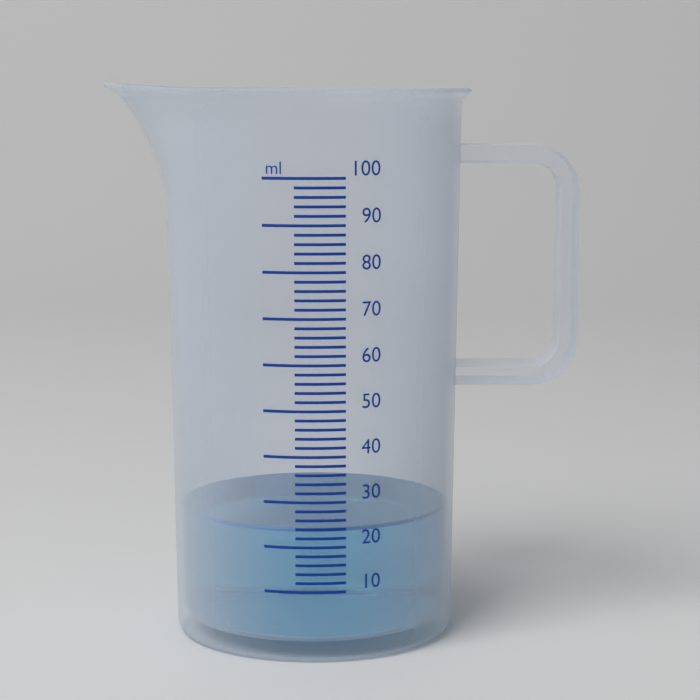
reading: 24 ml
